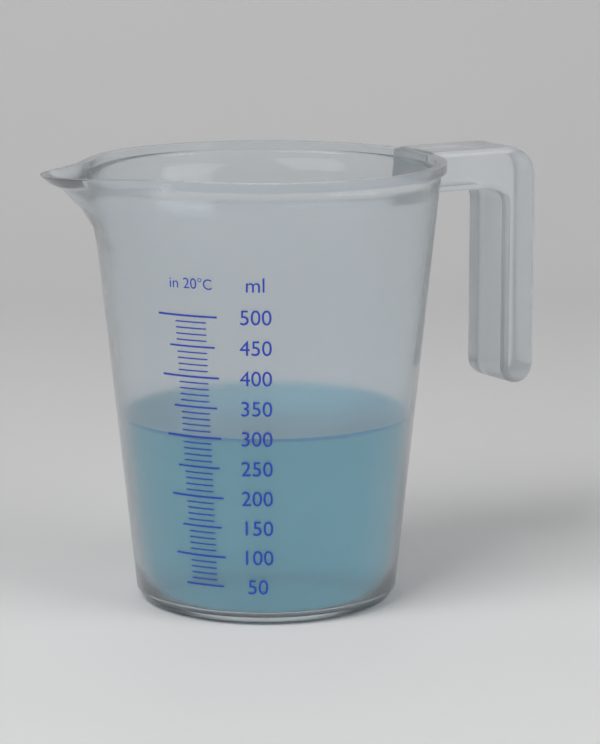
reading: 300 ml
